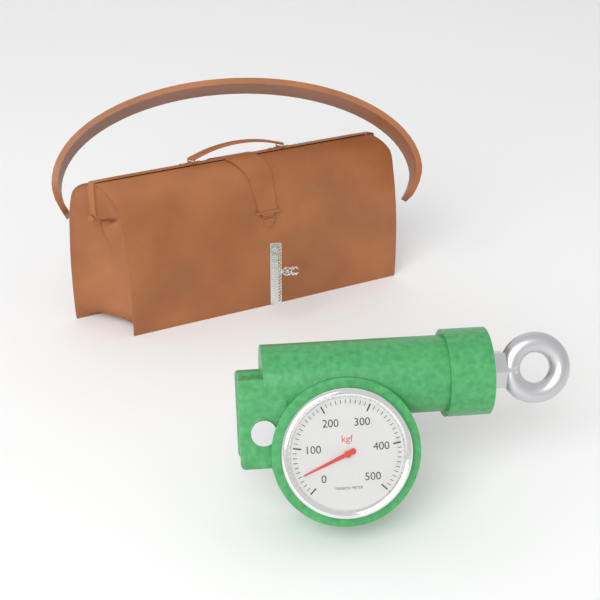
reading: 40 kgf
